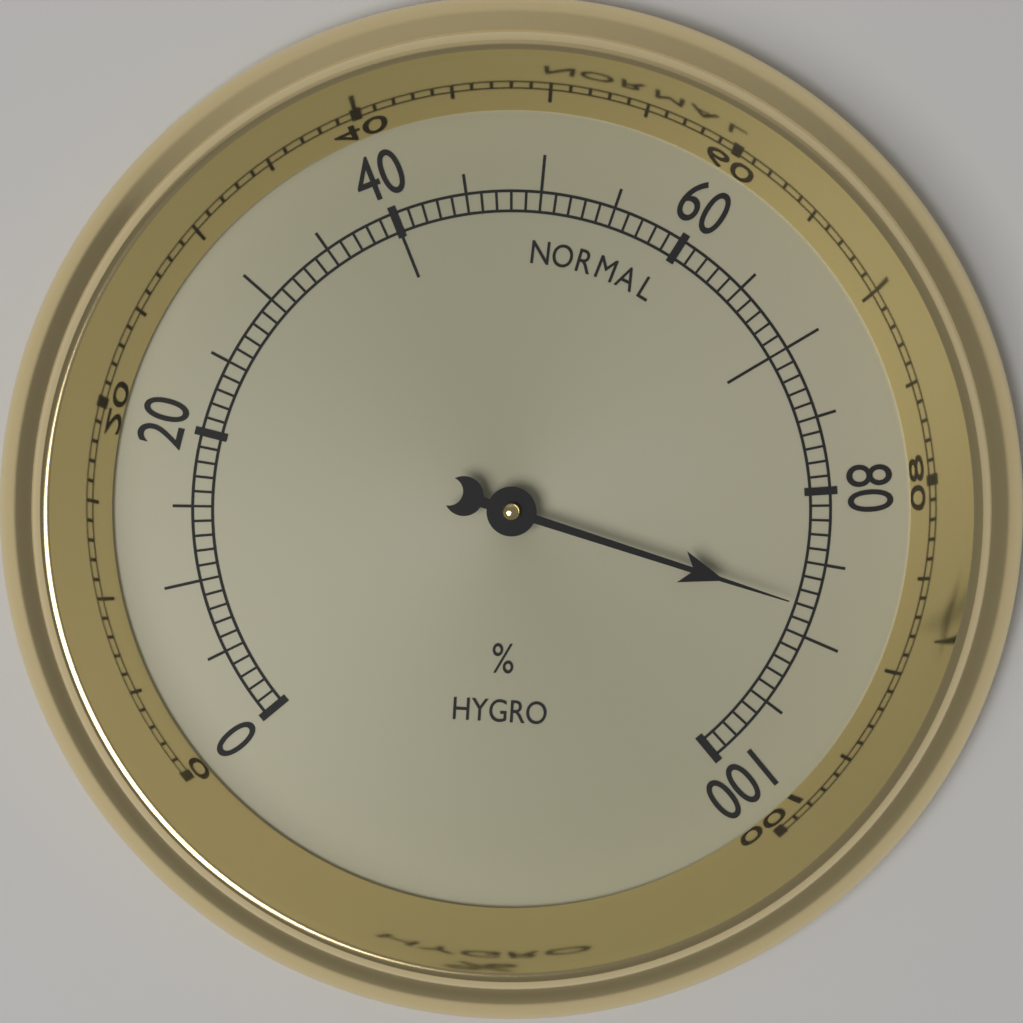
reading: 88 %
